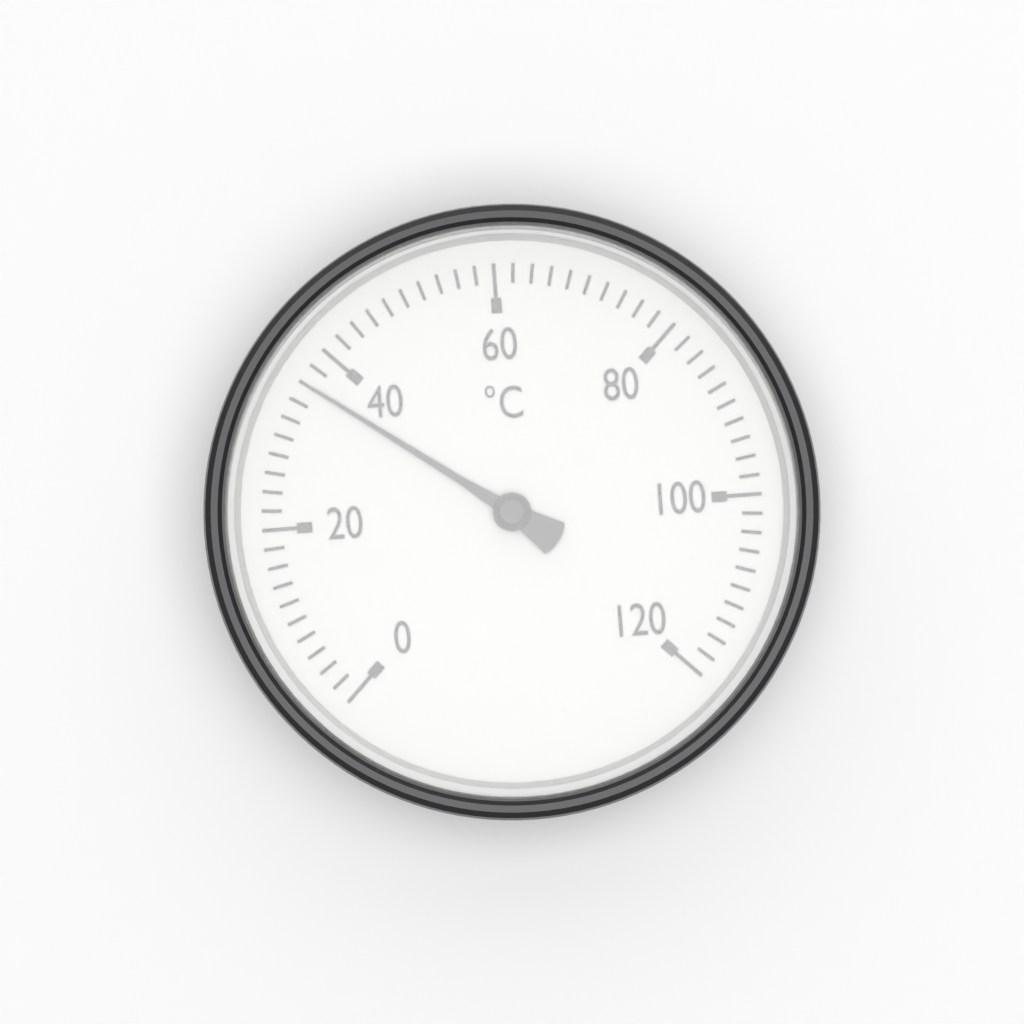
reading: 36 °C
